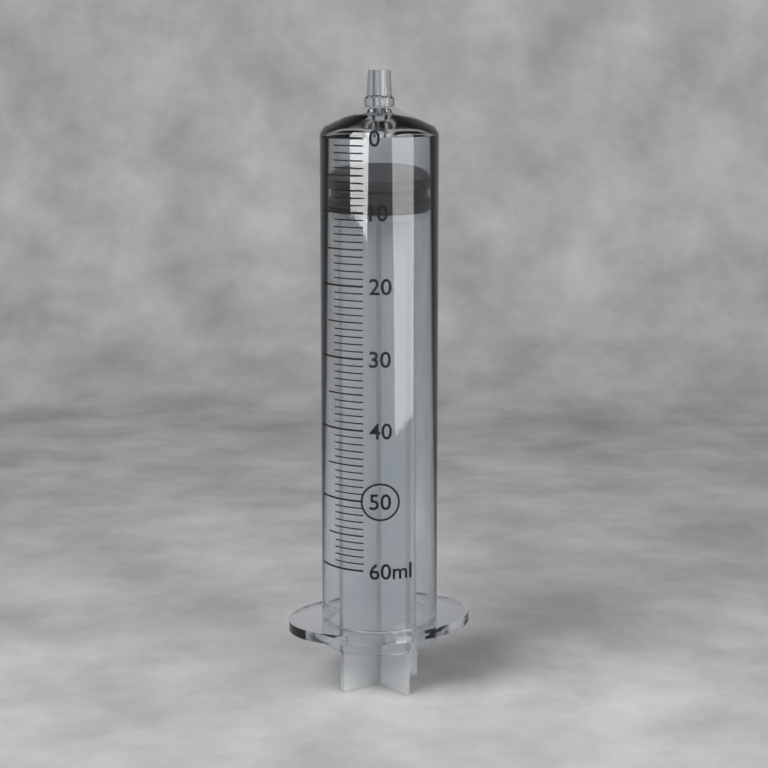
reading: 6 ml
